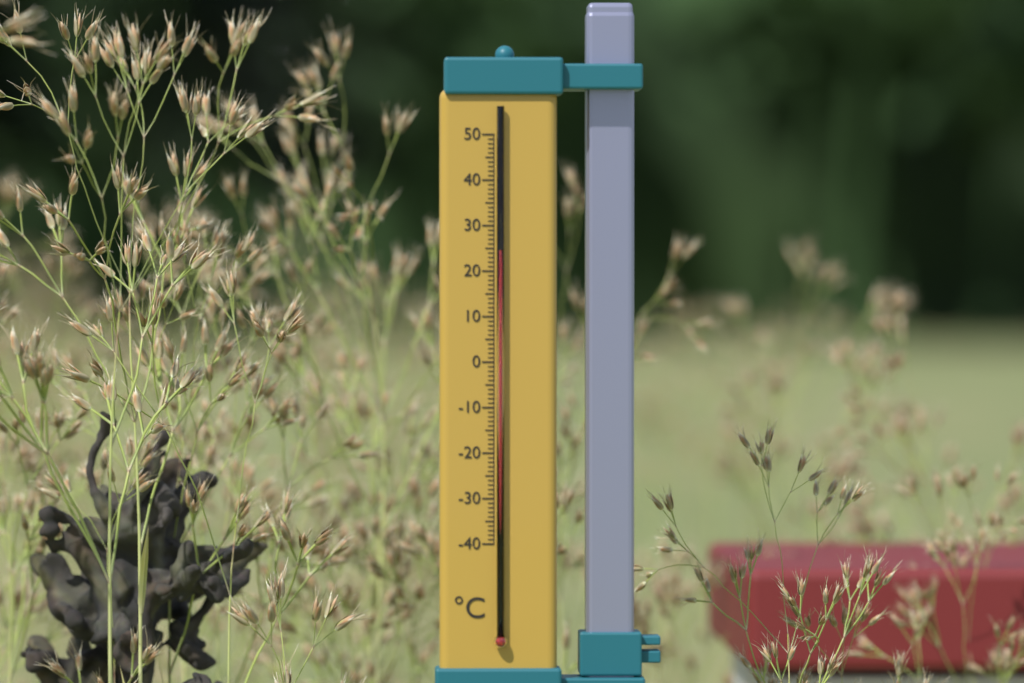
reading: 24 °C
